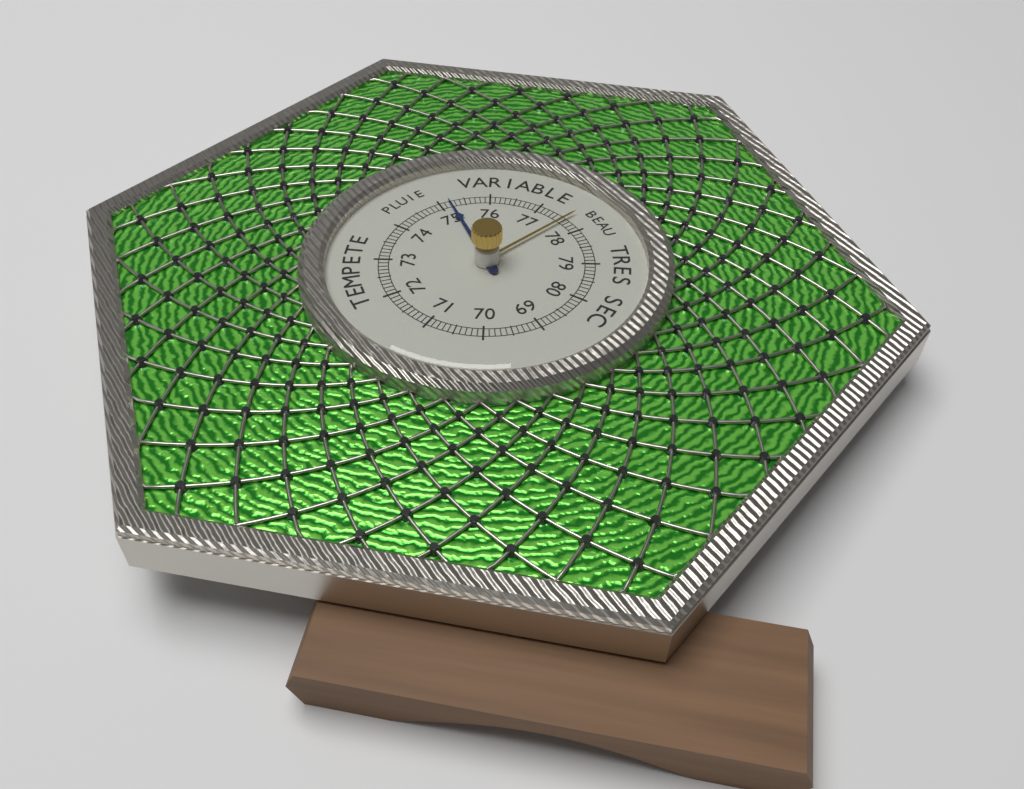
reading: 75.2 (no unit)
